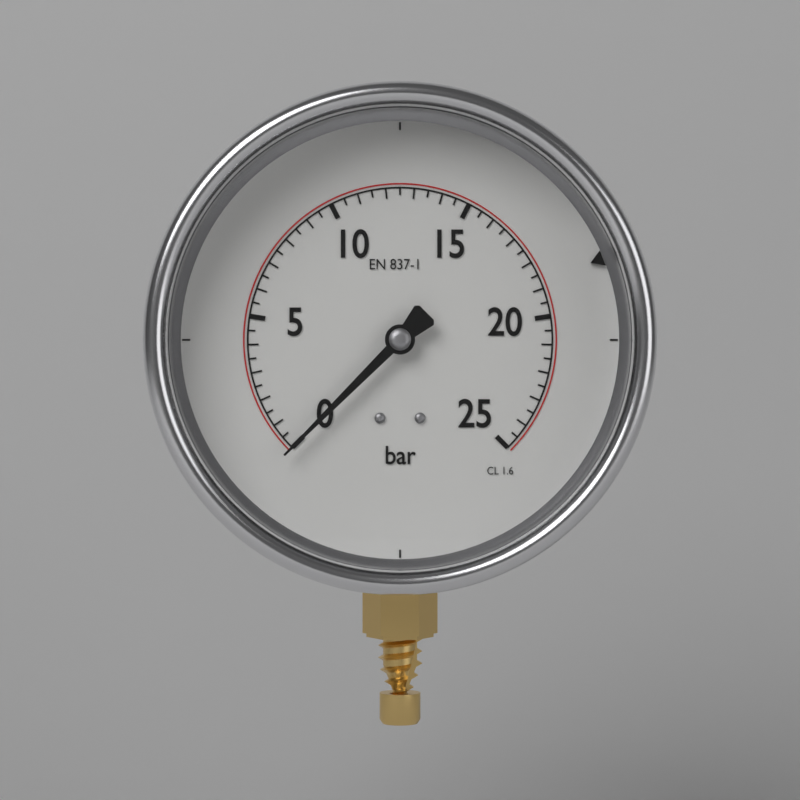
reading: 0.0 bar
